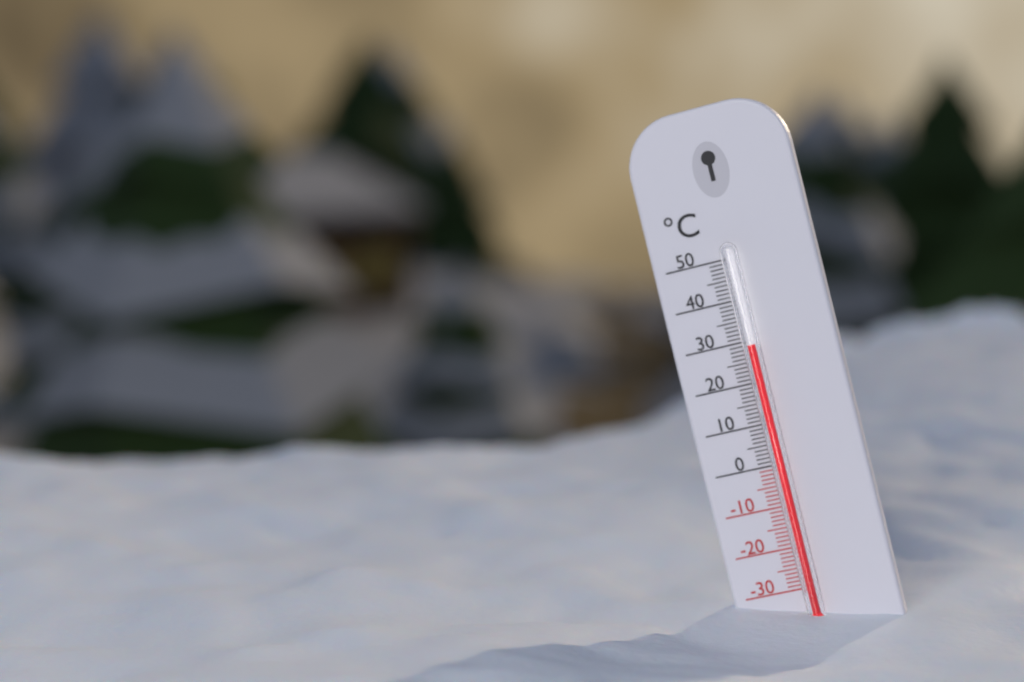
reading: 29 °C
